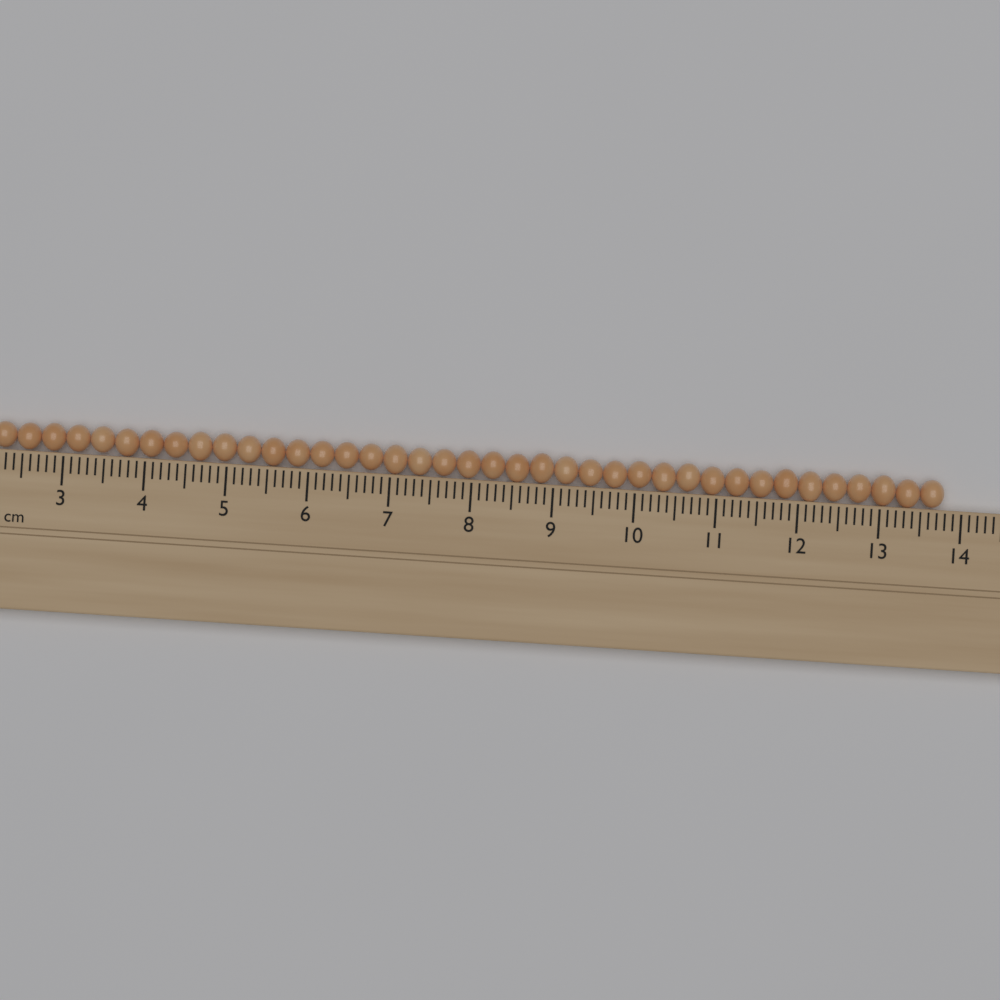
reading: 13.8 cm
